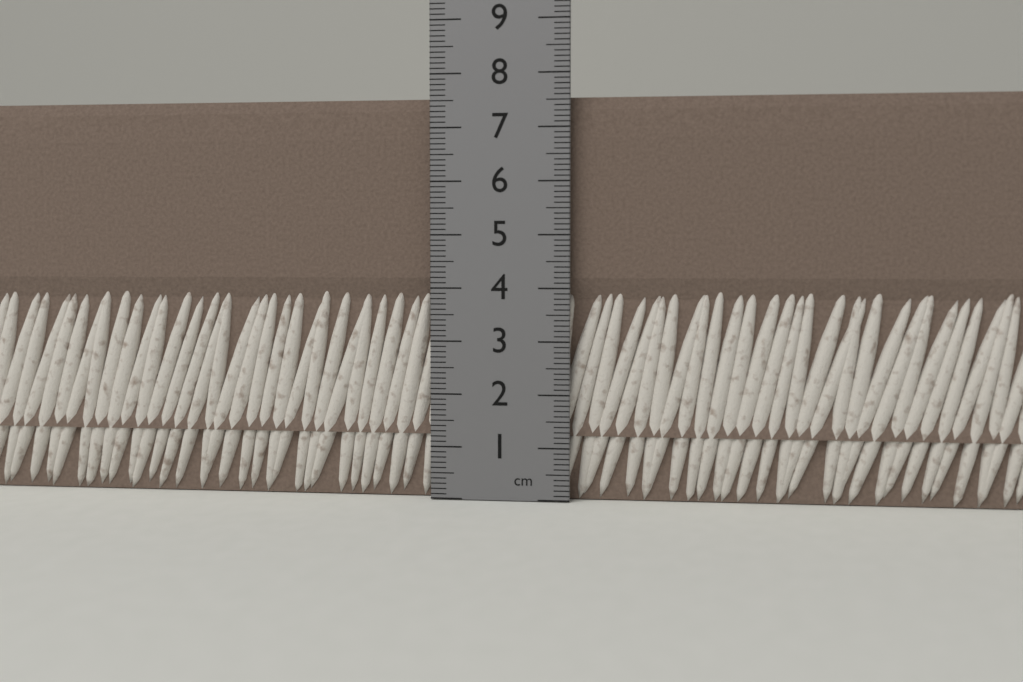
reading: 7.6 cm
